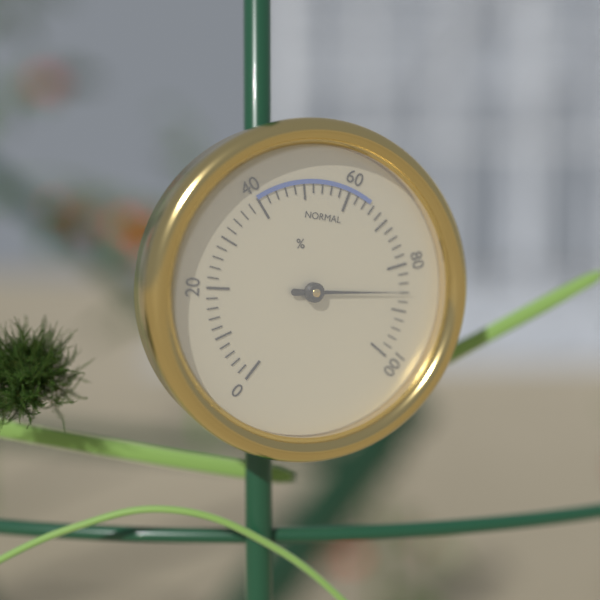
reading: 86 %
